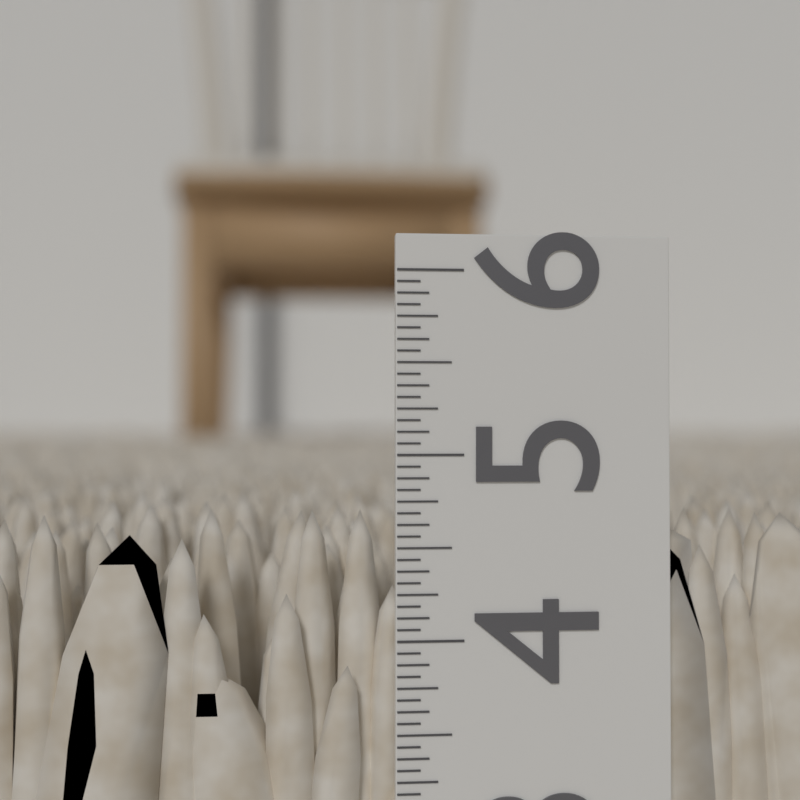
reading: 4.6875 in
